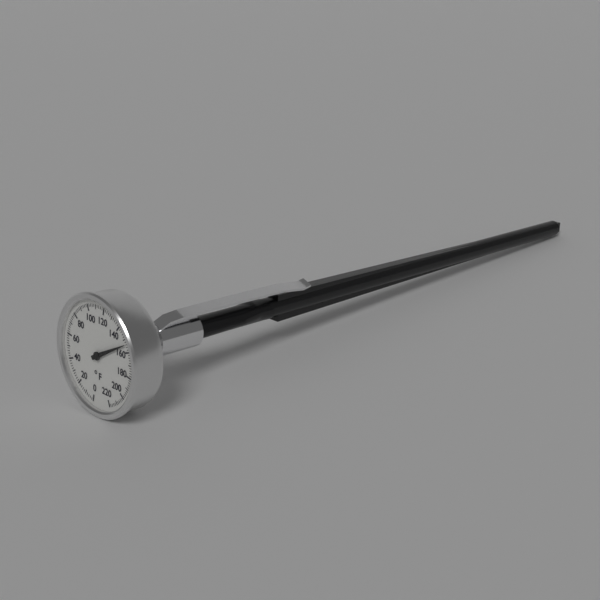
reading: 154 °F
